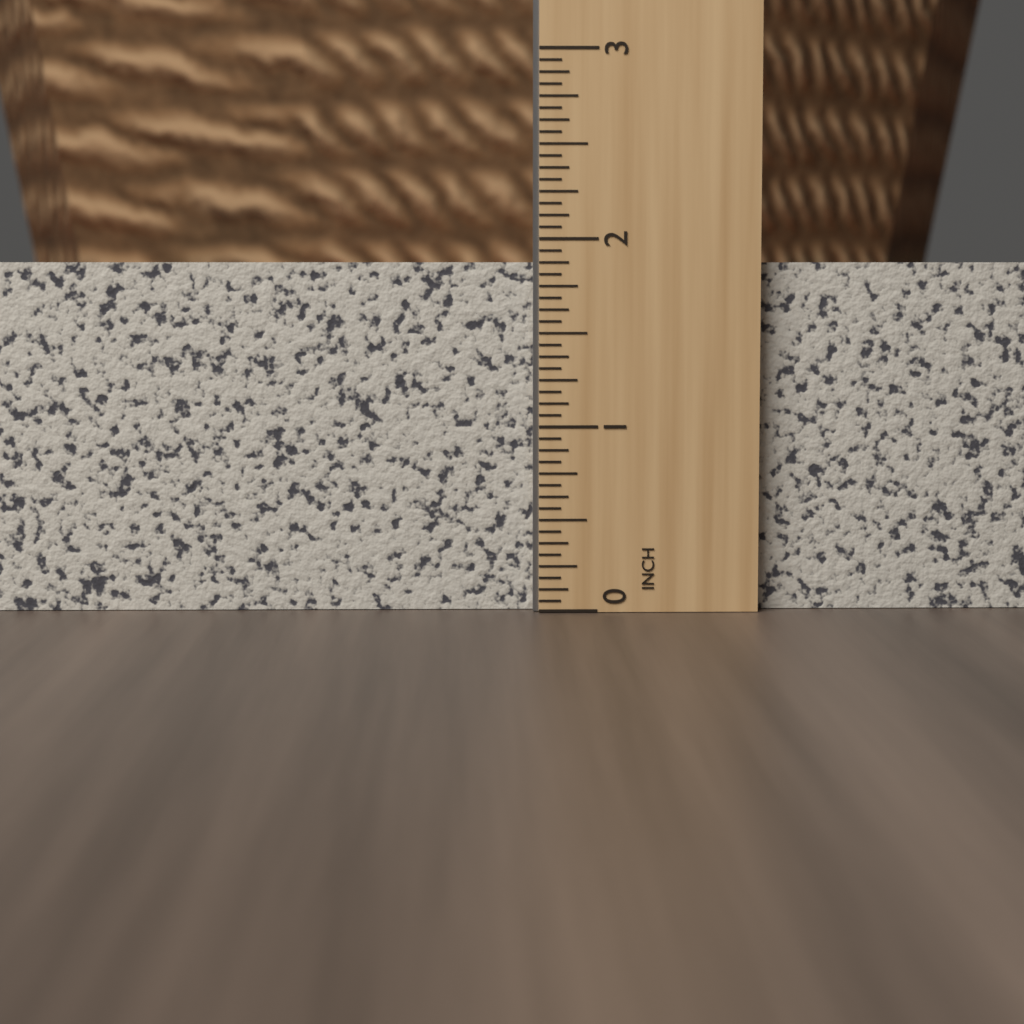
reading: 1.8750 in
